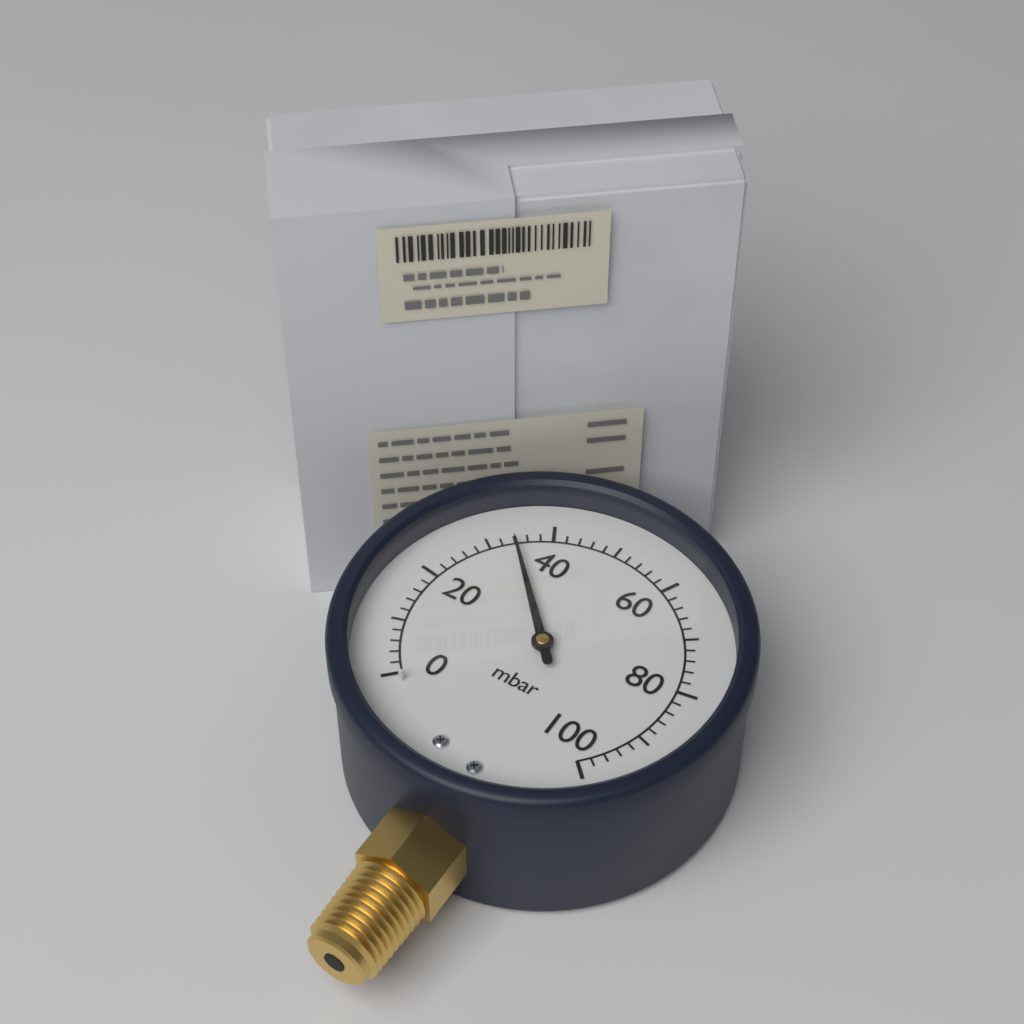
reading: 34 mbar
